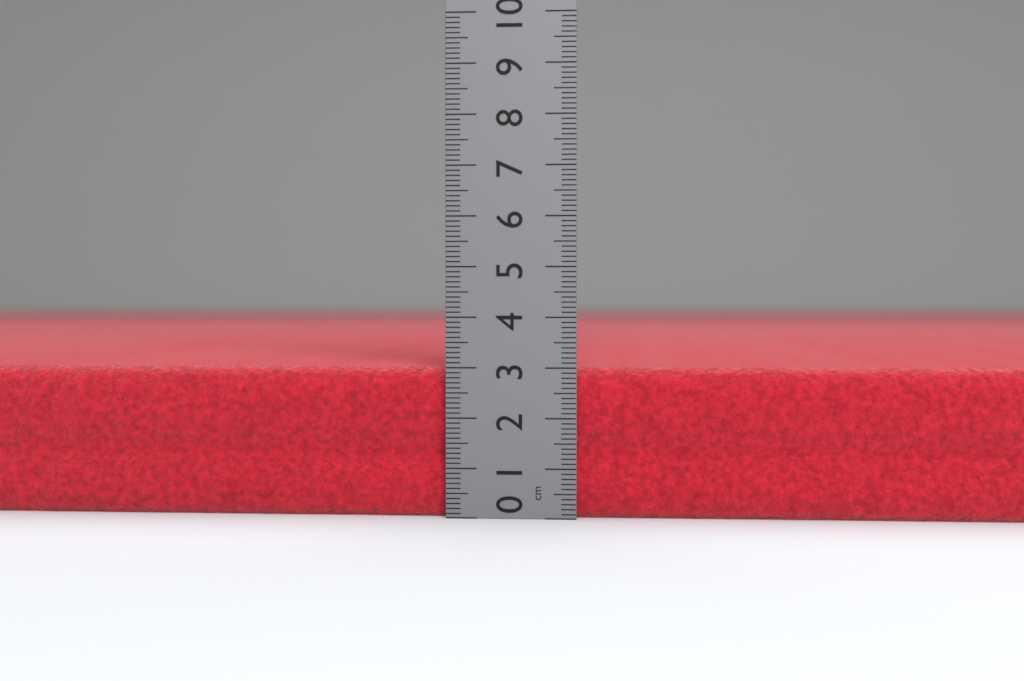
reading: 3.0 cm
